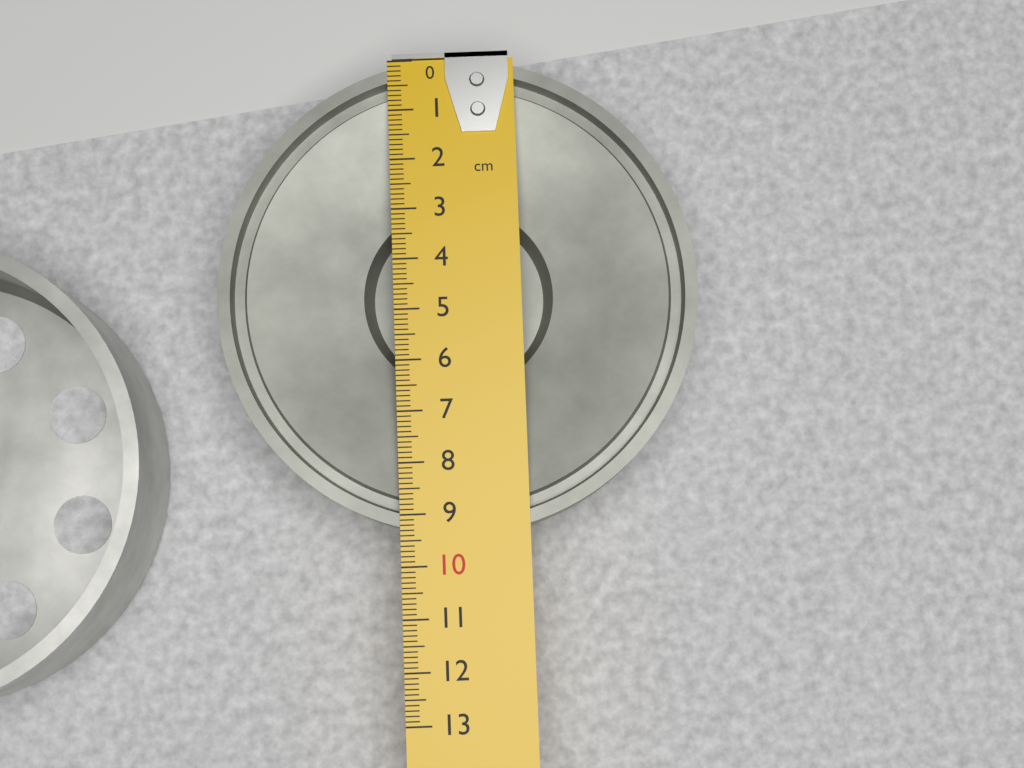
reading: 9.4 cm
